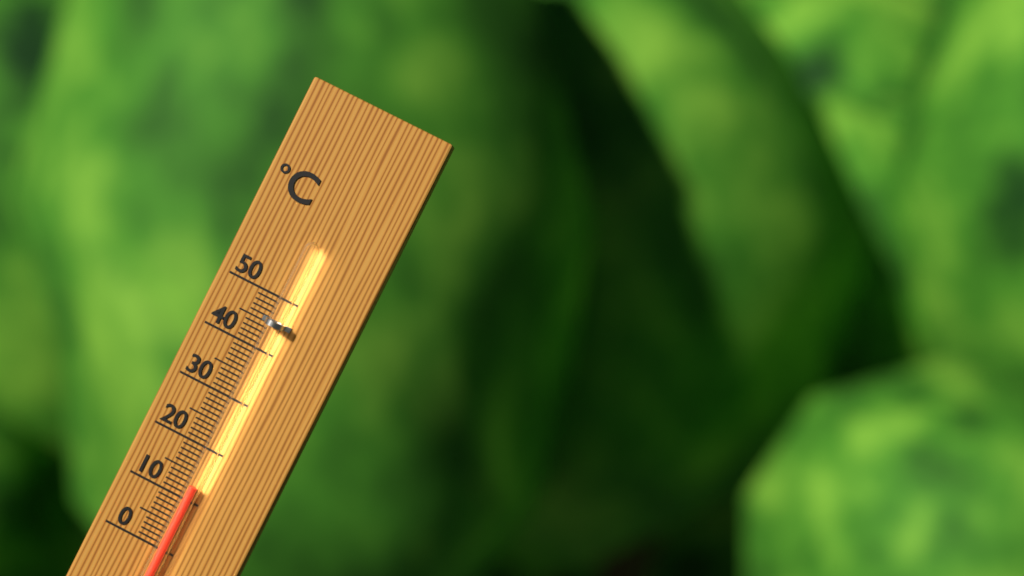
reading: 13 °C
